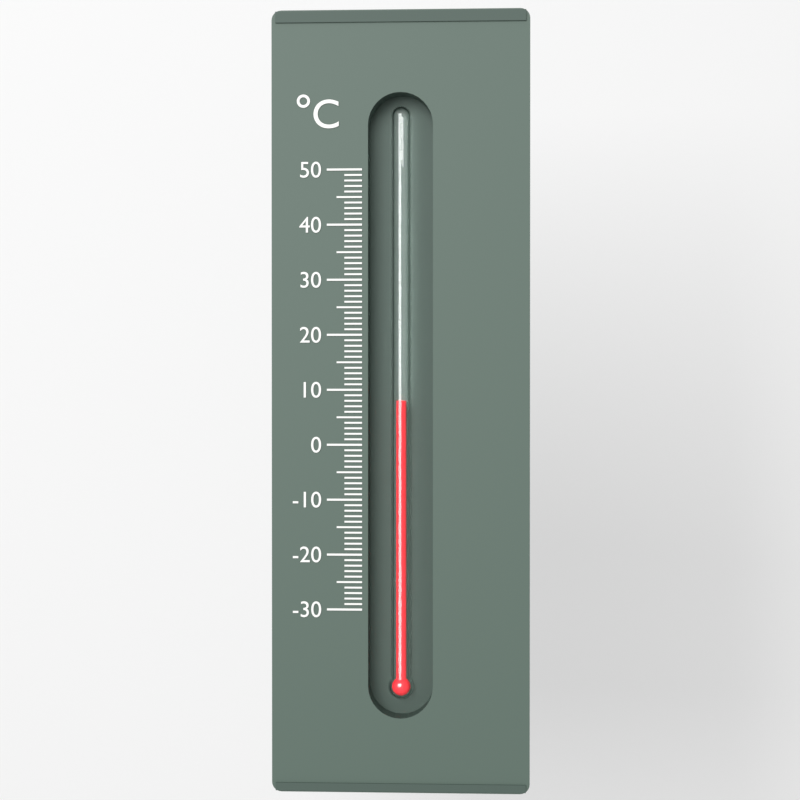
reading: 8 °C
